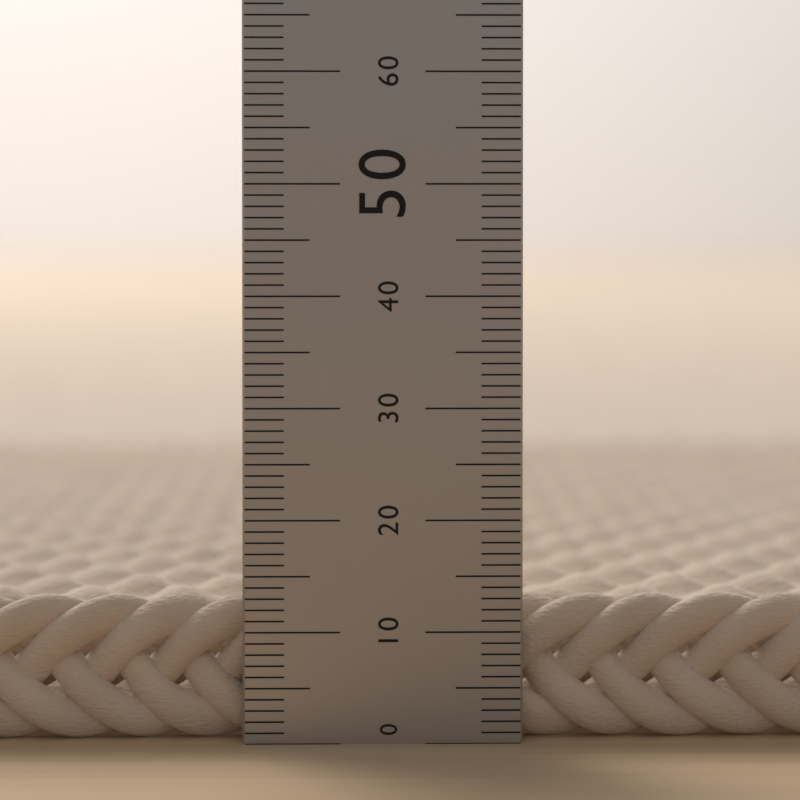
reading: 13 (no unit)
